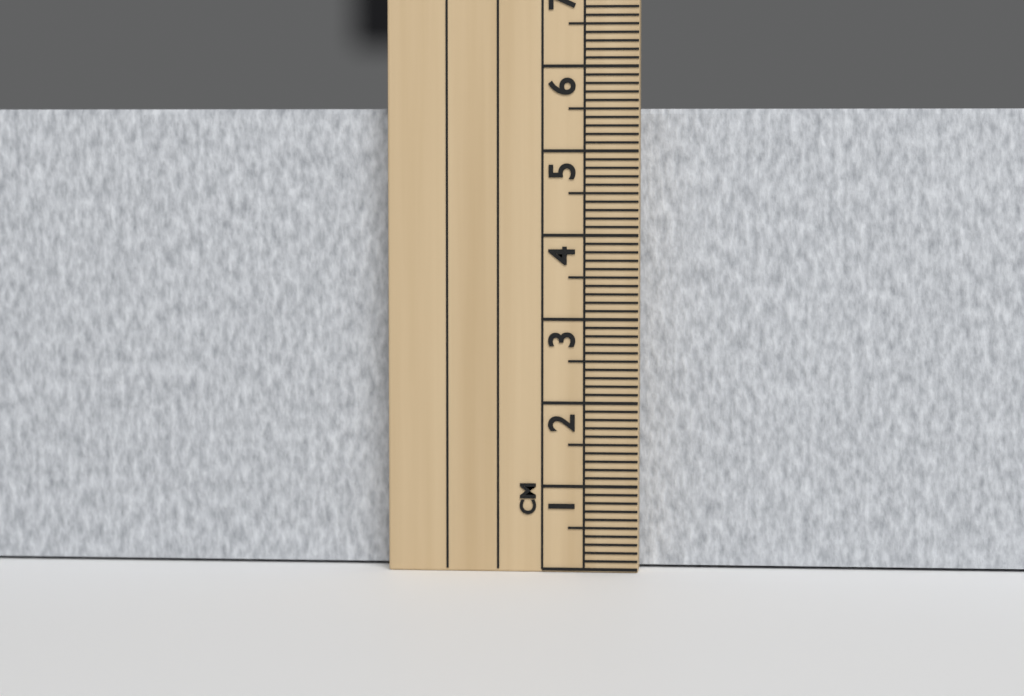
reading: 5.5 cm
